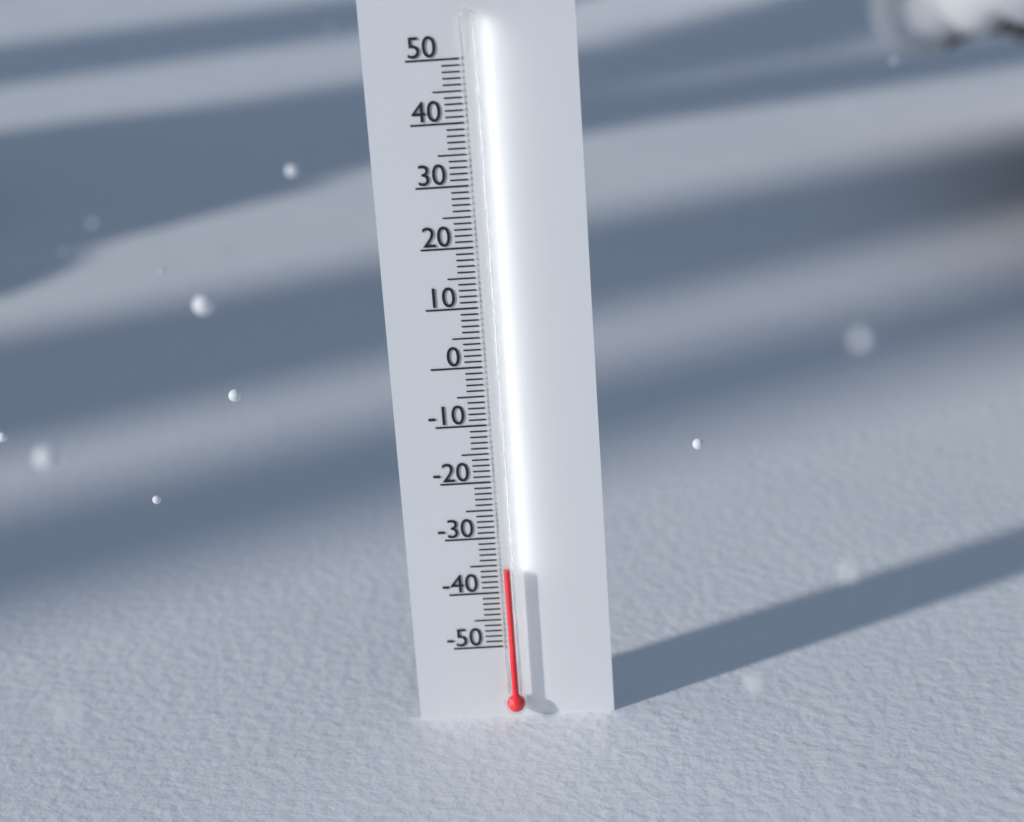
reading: -35 (no unit)
